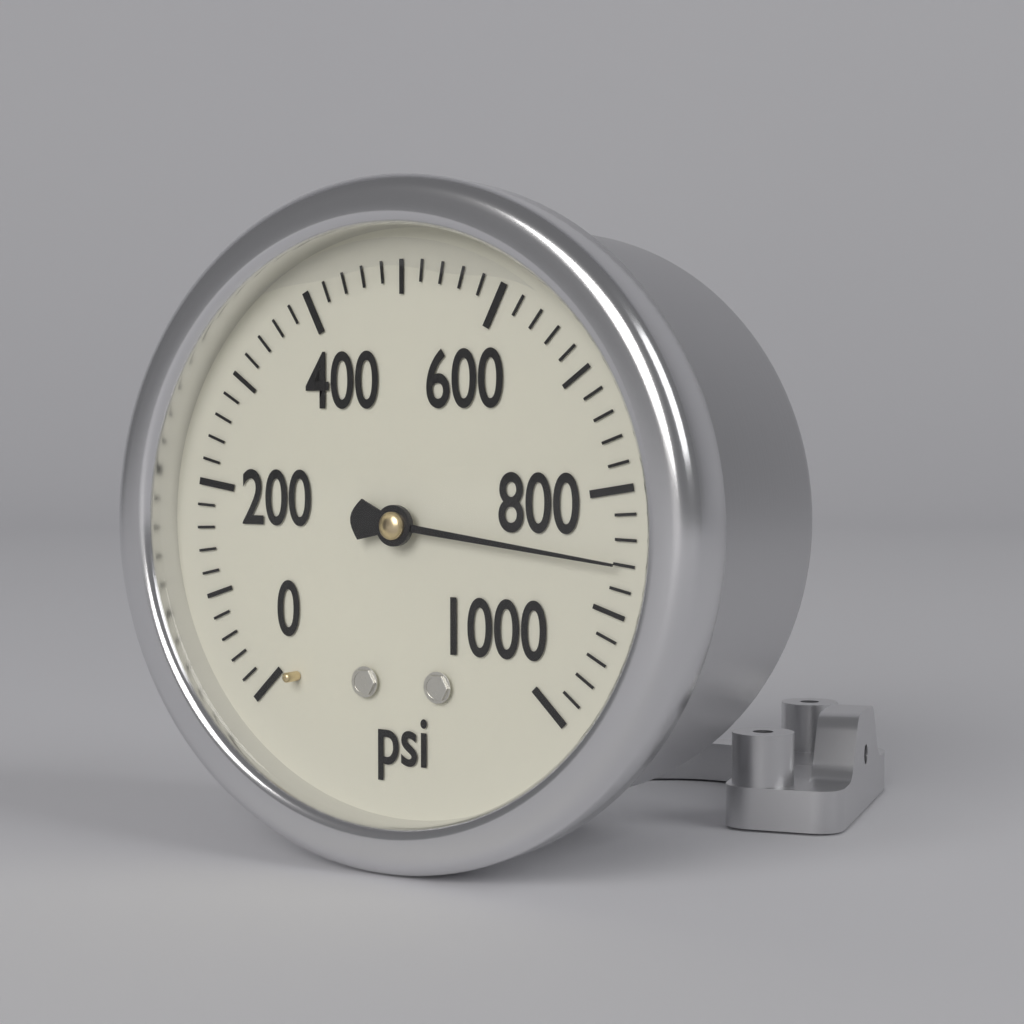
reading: 860 psi
